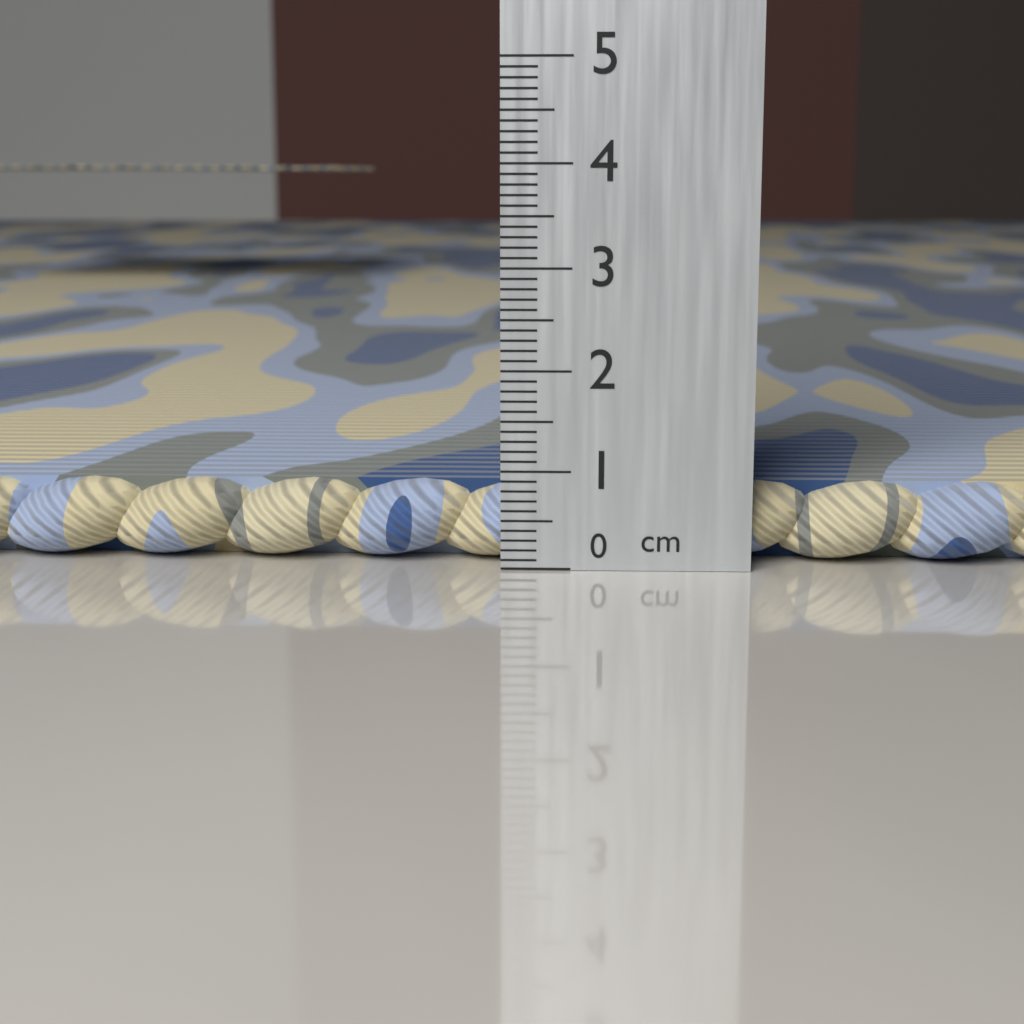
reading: 0.8 cm
